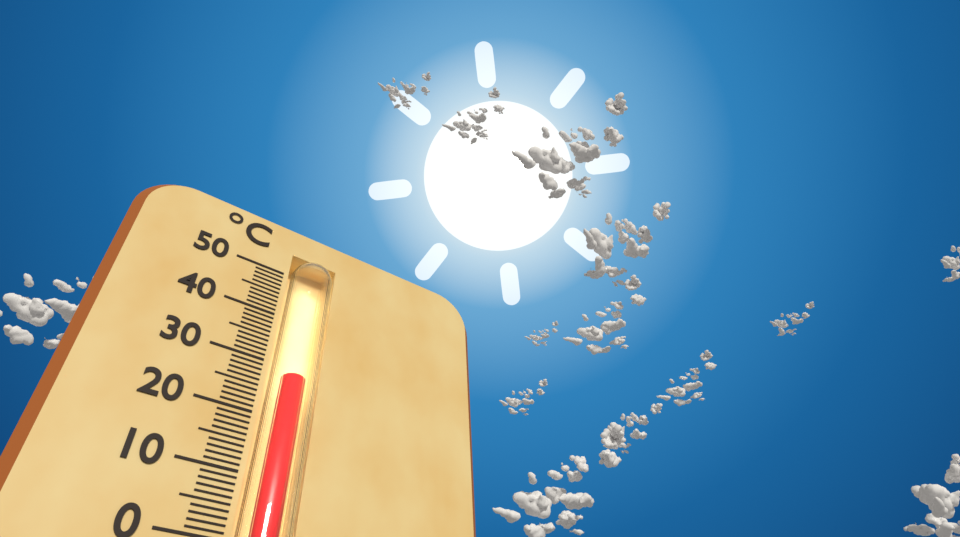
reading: 28 °C
